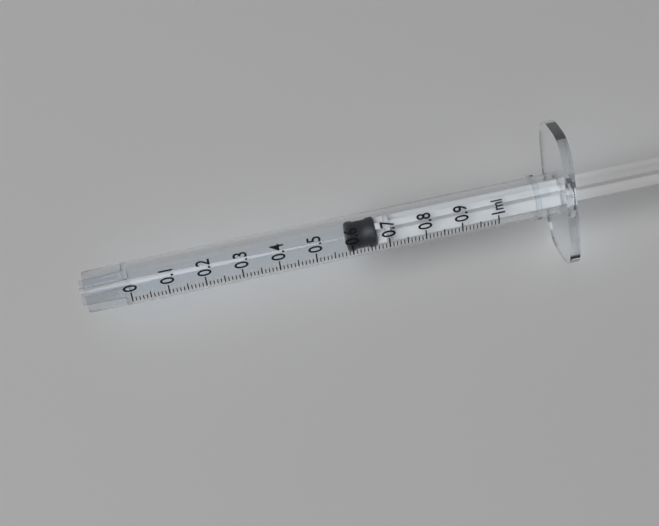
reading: 0.59 ml
